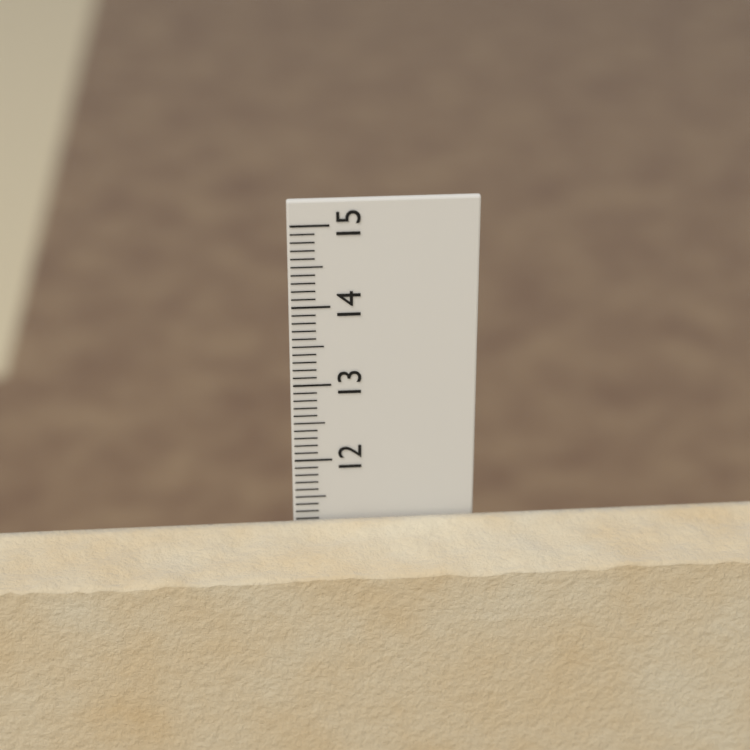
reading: 11.2 cm
